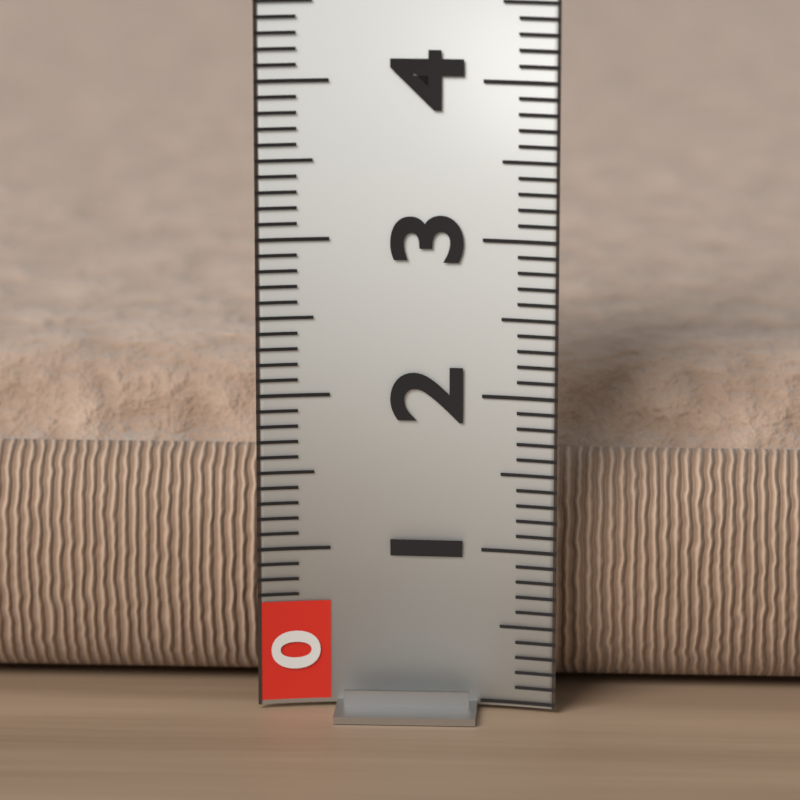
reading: 2.0 (no unit)
